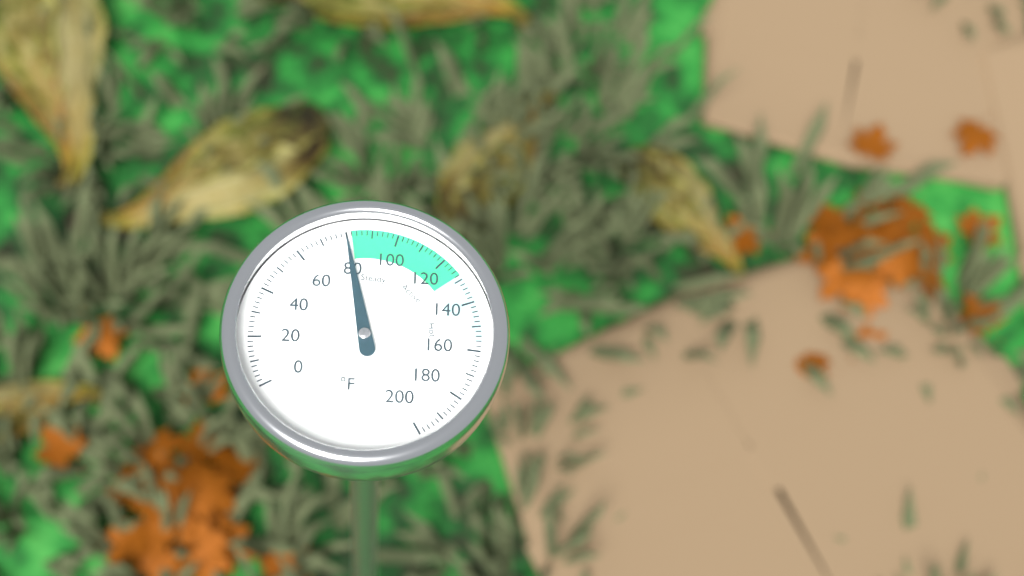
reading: 80 °F
